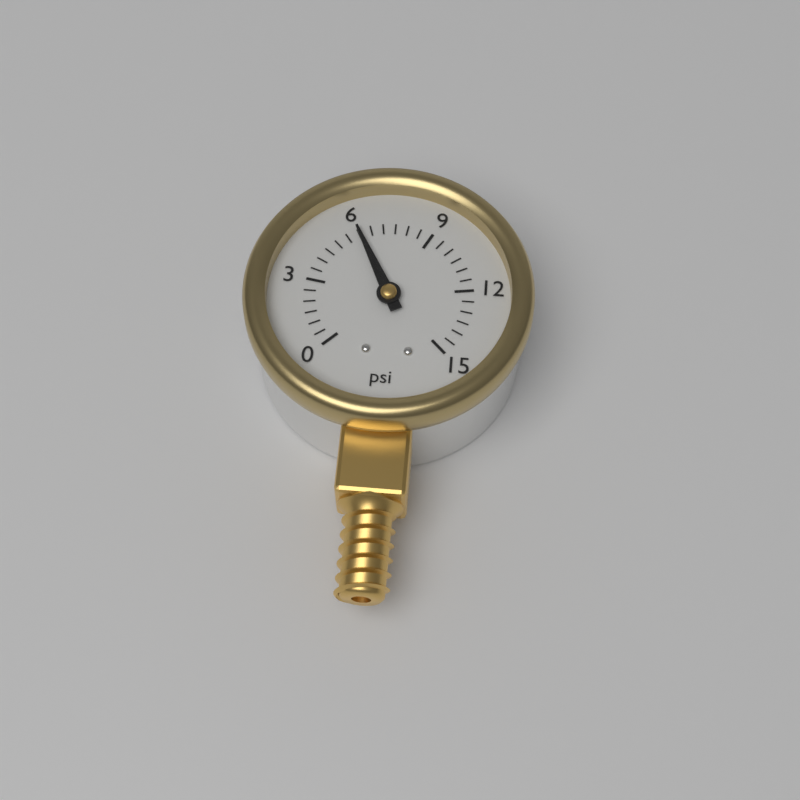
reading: 6.0 psi
